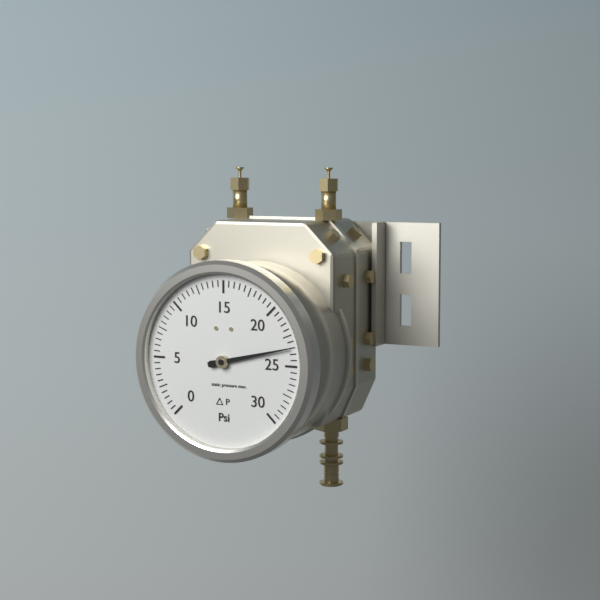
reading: 23.5 psi
